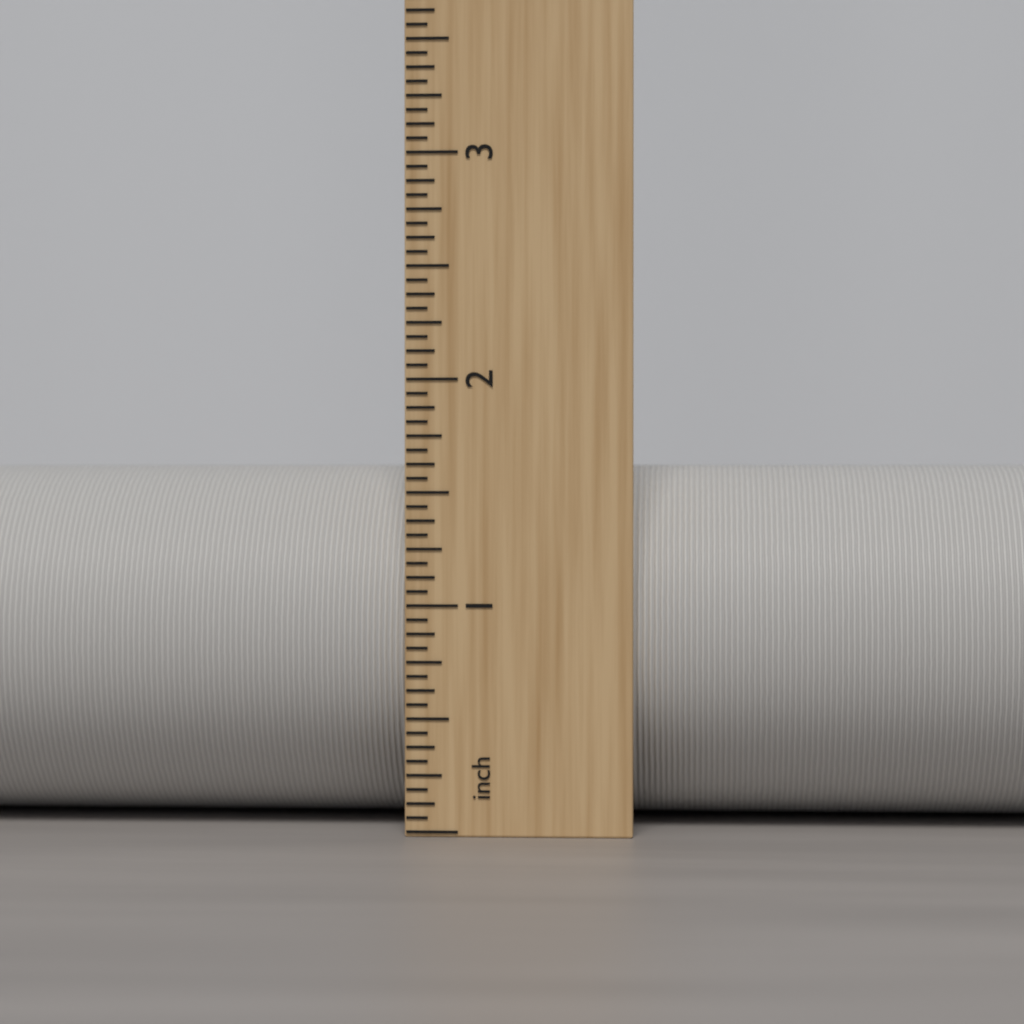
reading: 1.6250 inch
